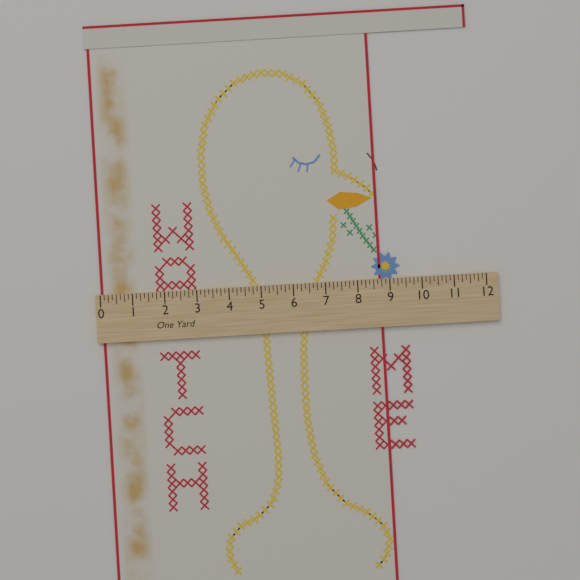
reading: 8.750 in
